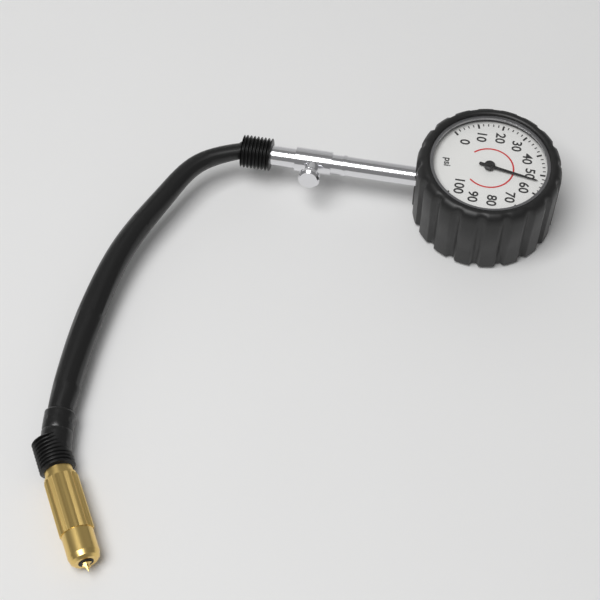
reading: 54 psi
